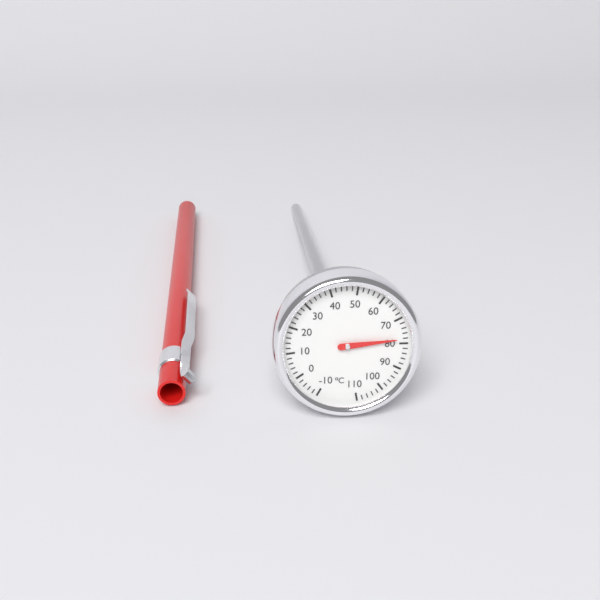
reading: 78 °C
